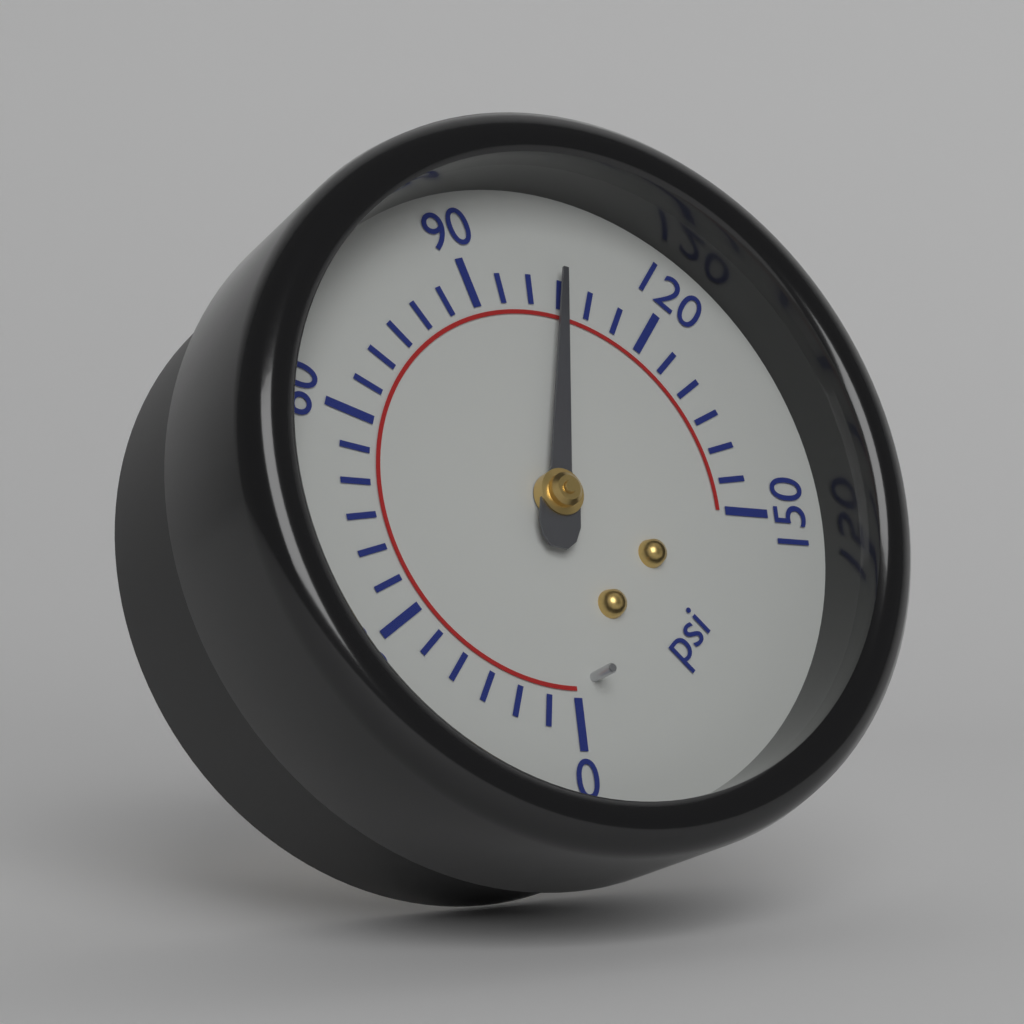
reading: 105 psi
